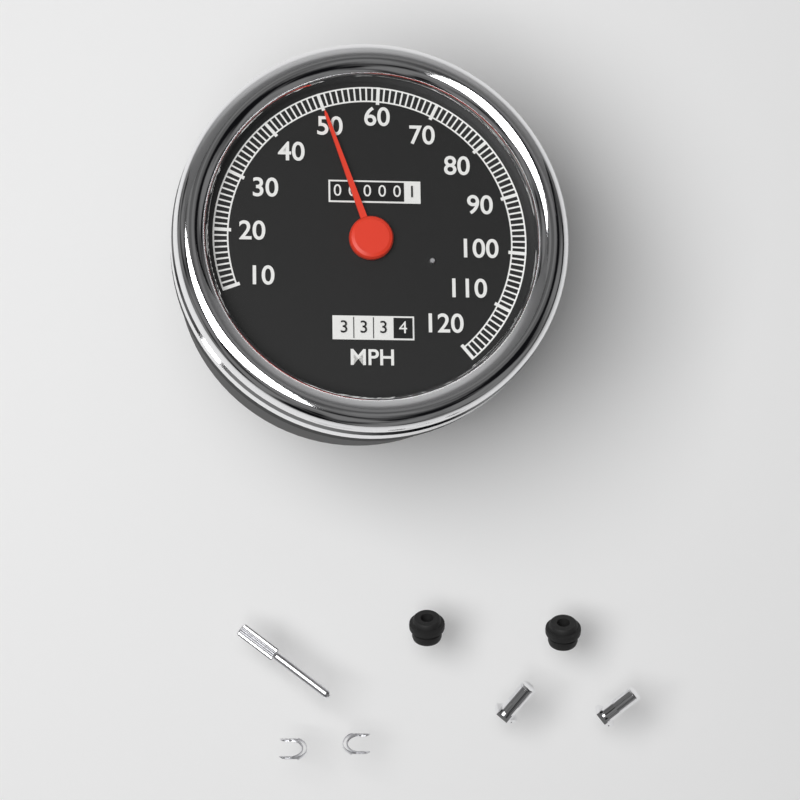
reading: 50 MPH
